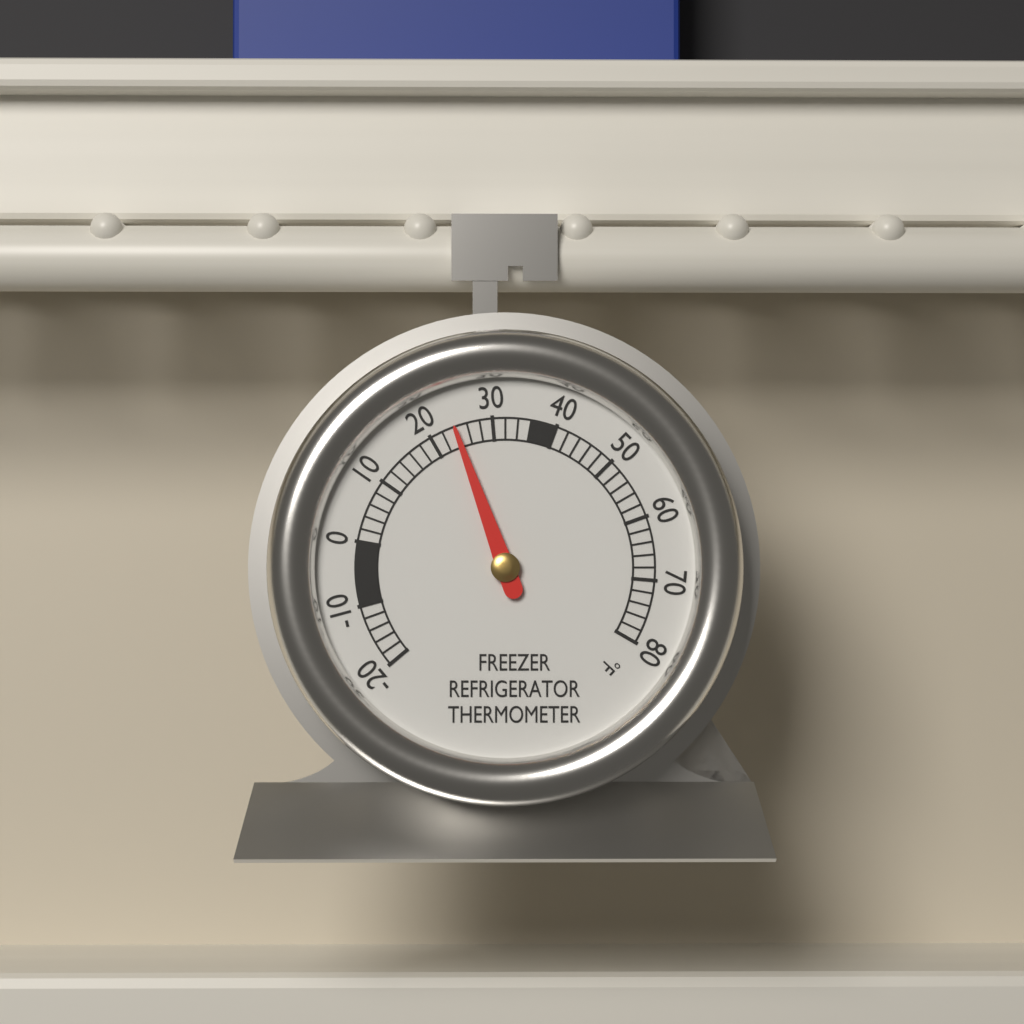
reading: 24 °F
